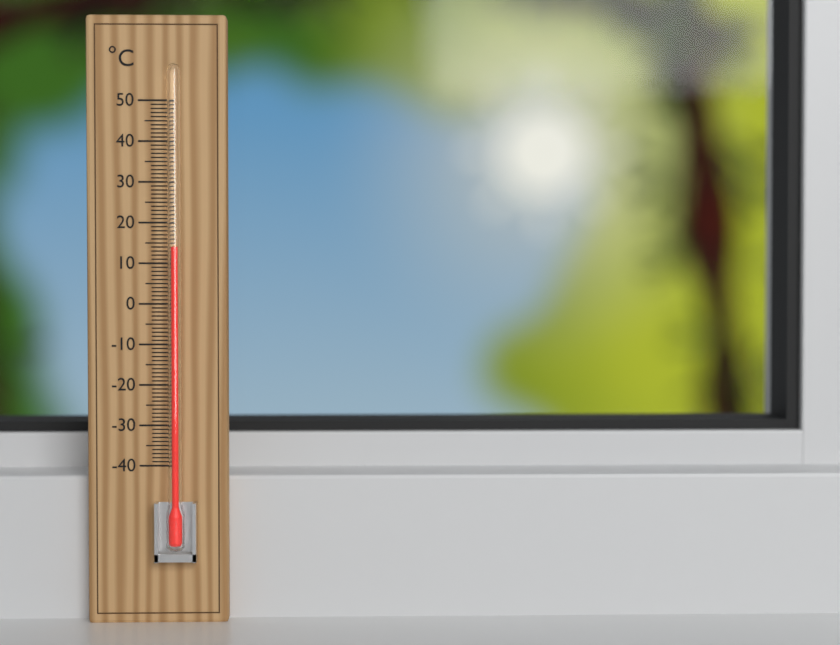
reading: 14 °C
